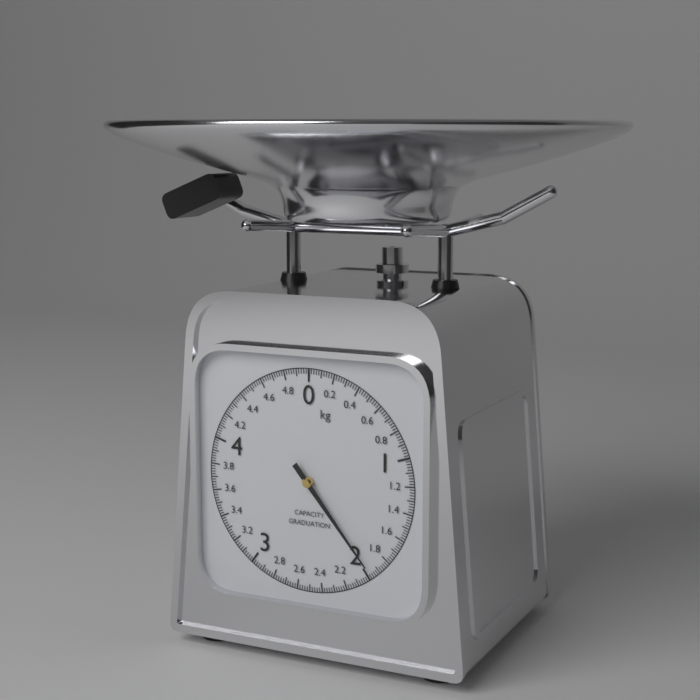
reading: 1.96 kg
